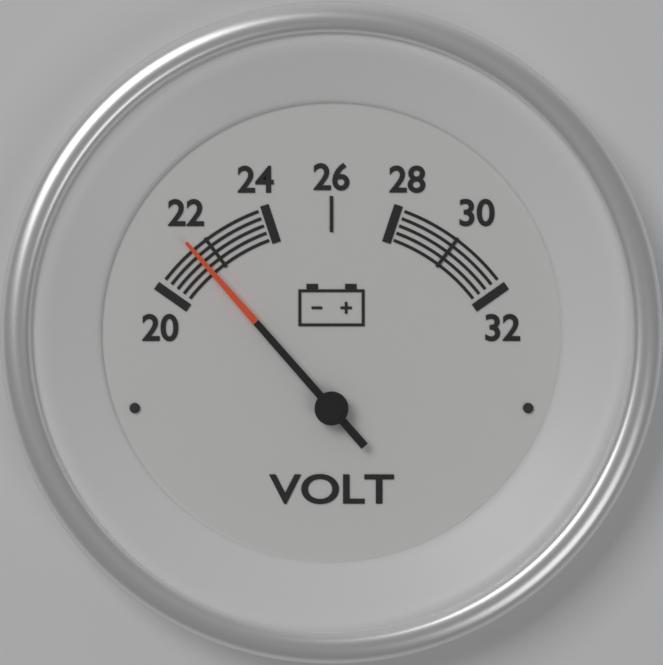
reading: 21.5 V
